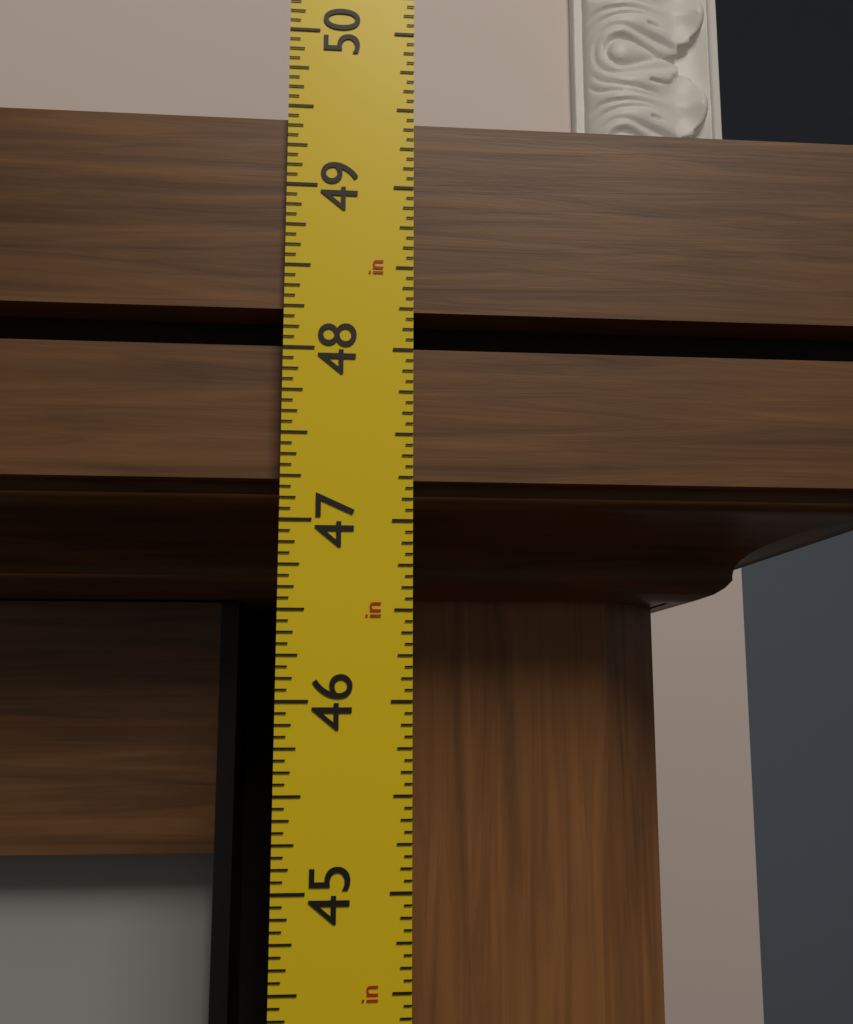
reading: 49.4375 in
